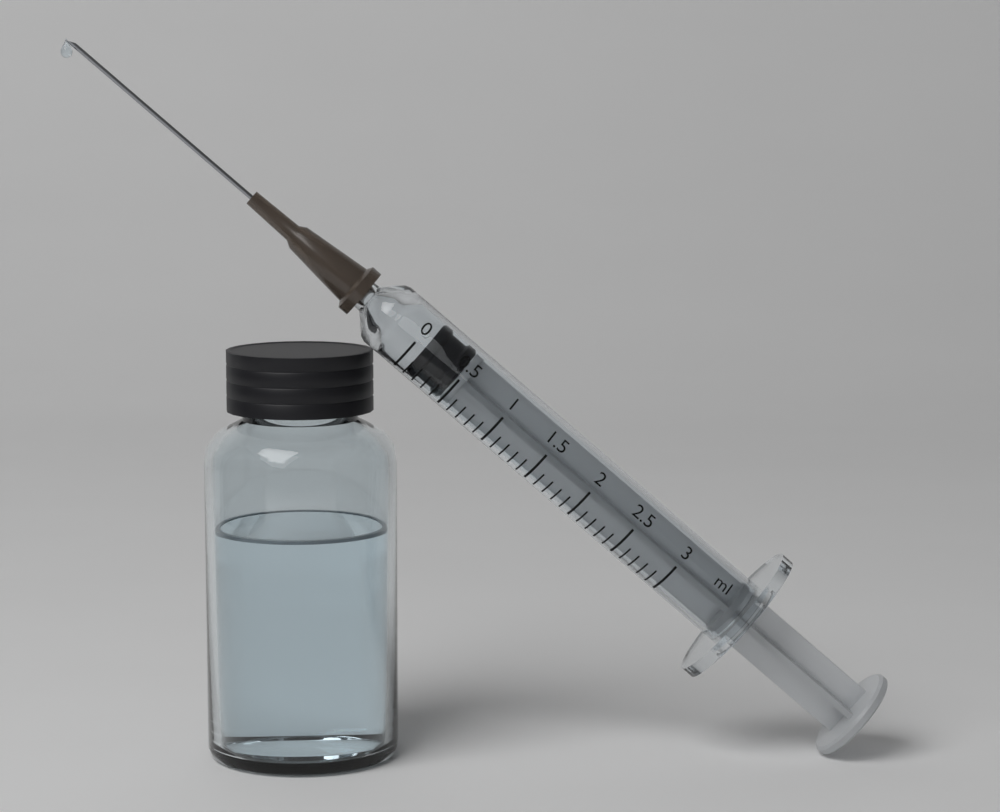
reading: 0.1 ml
